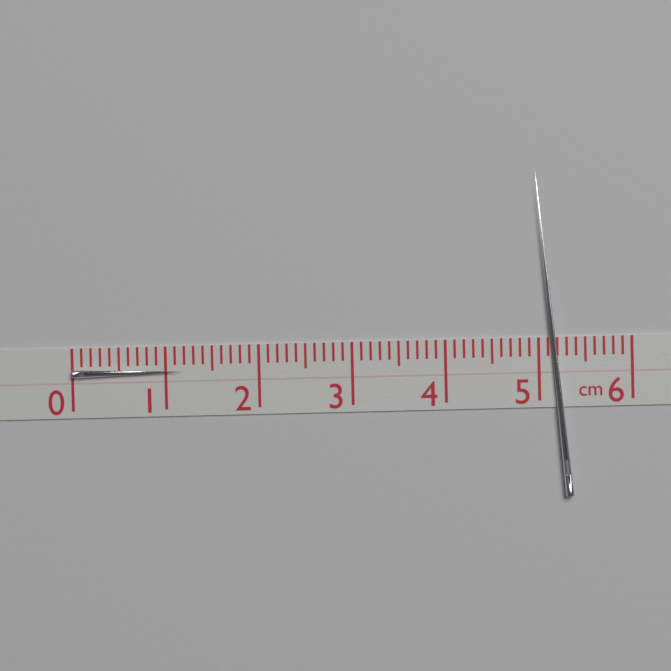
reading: 1.2 cm
